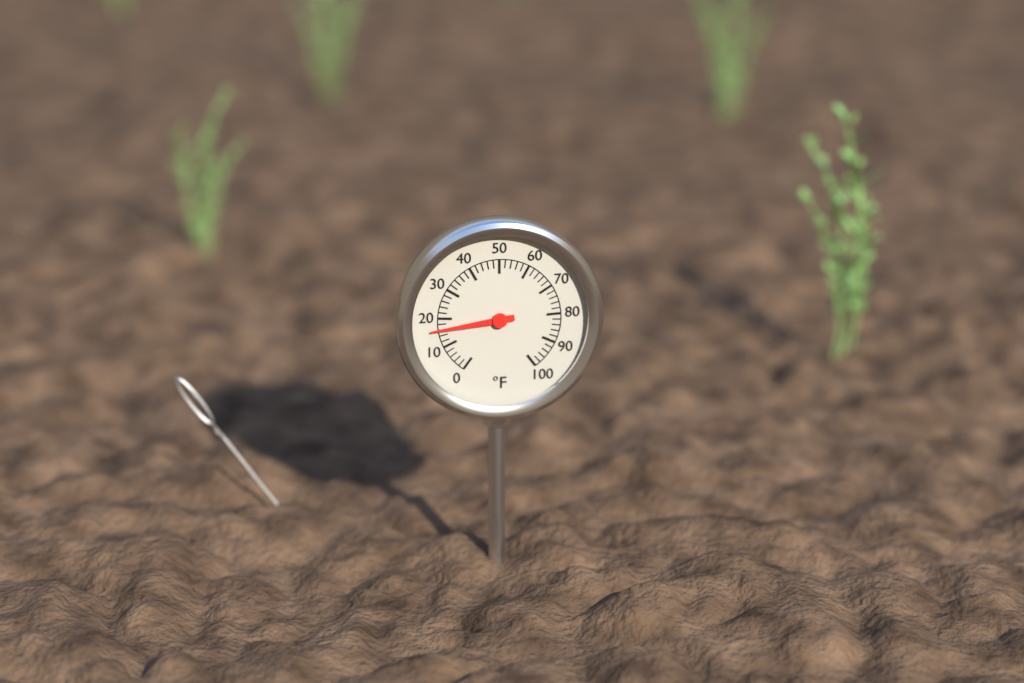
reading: 16 °F
